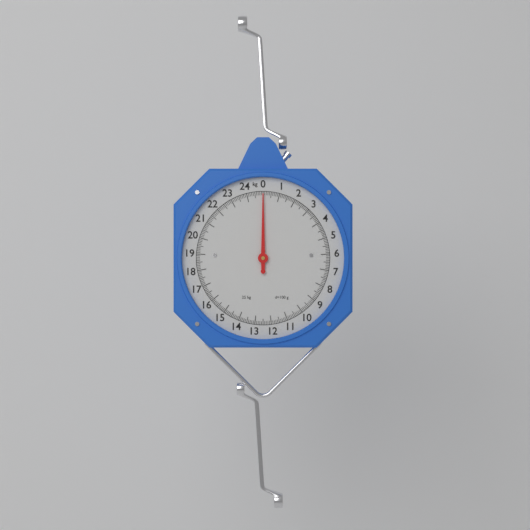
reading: 0.0 kg
